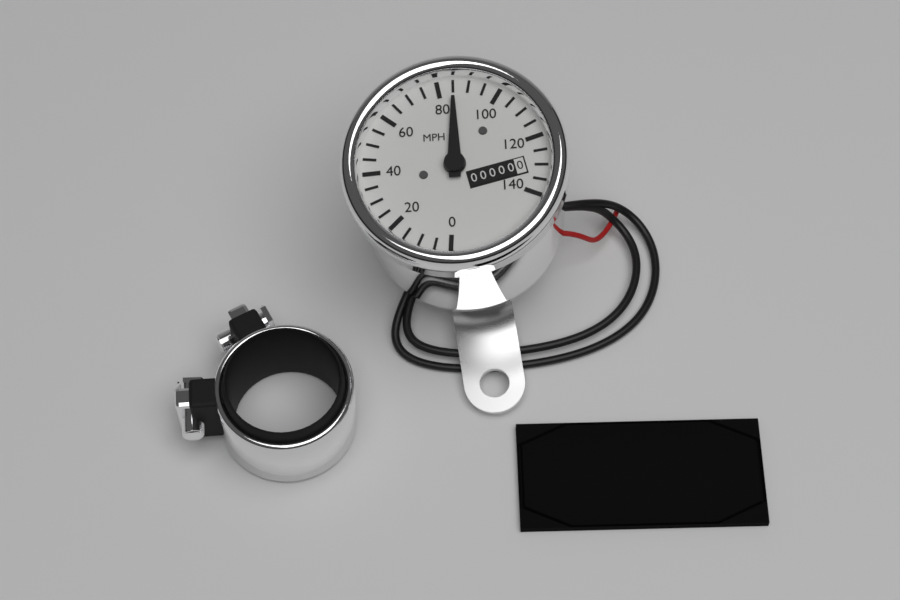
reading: 85 MPH
